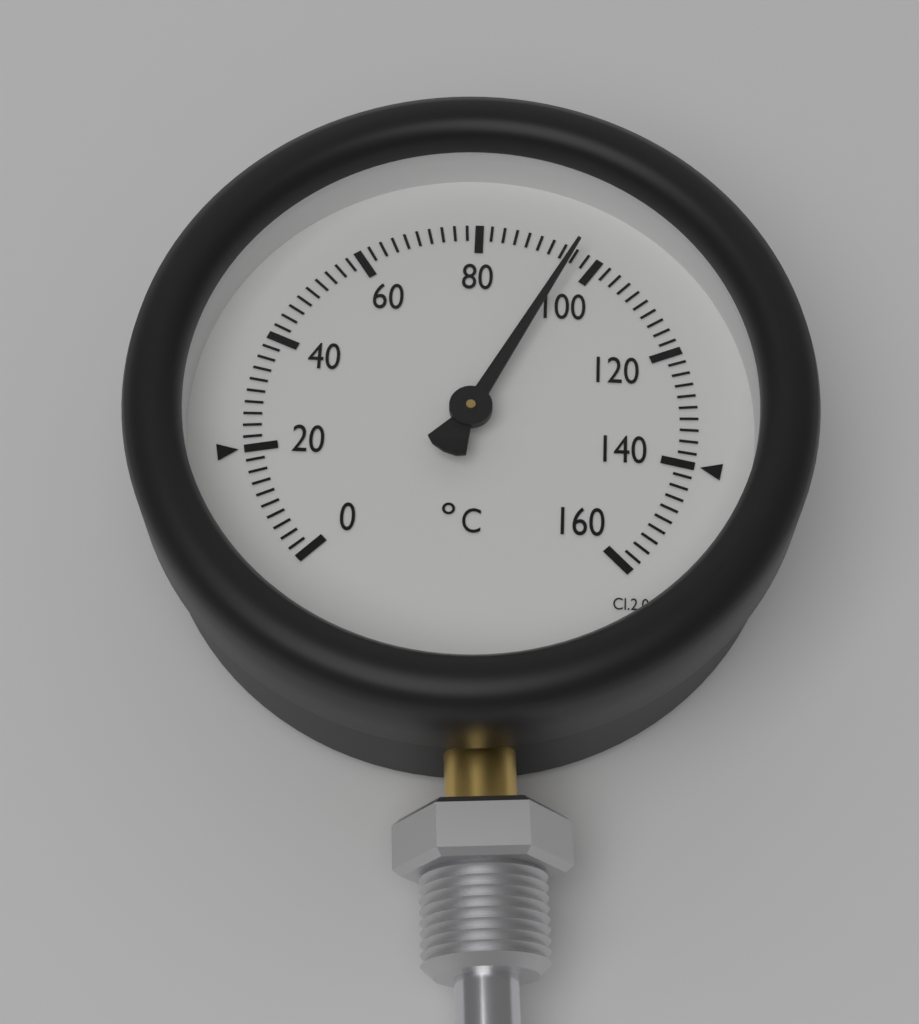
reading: 96 °C
